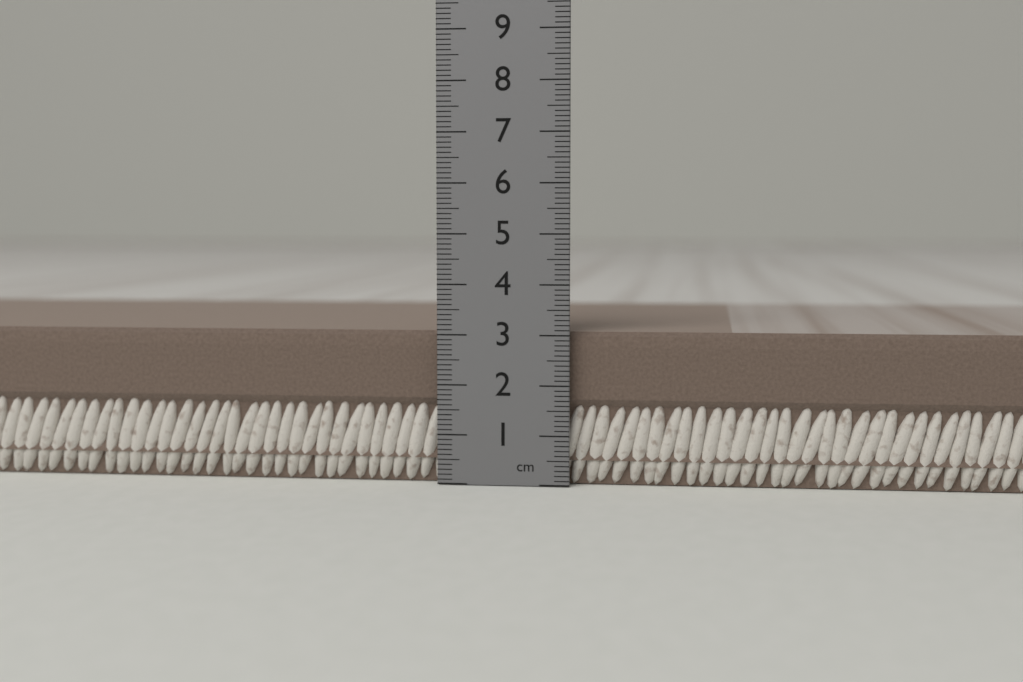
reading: 3.1 cm
